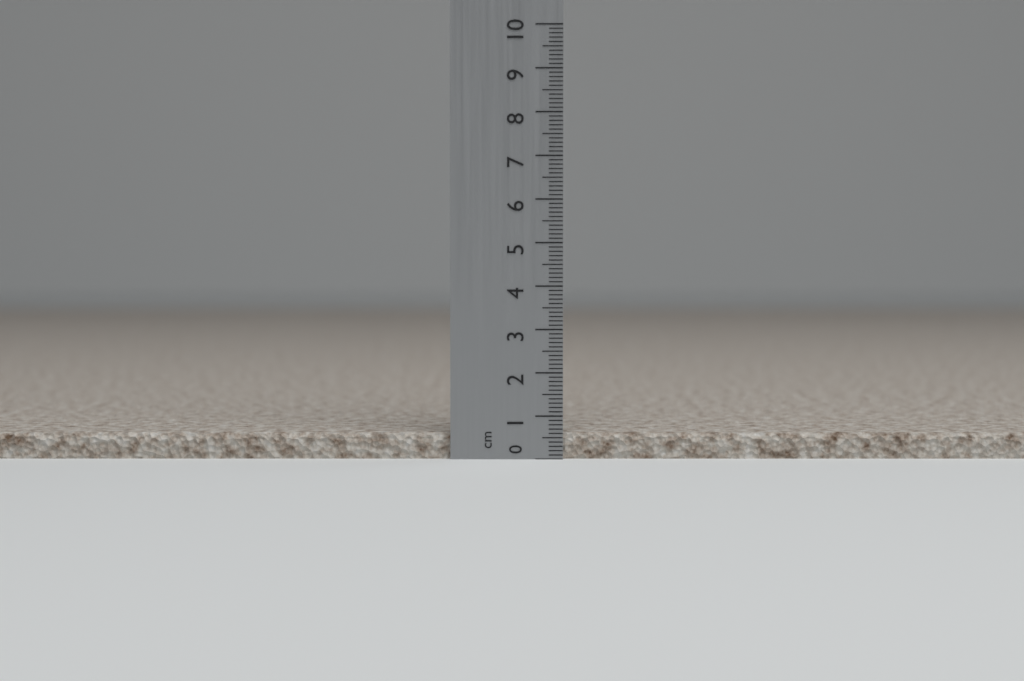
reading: 0.6 cm
